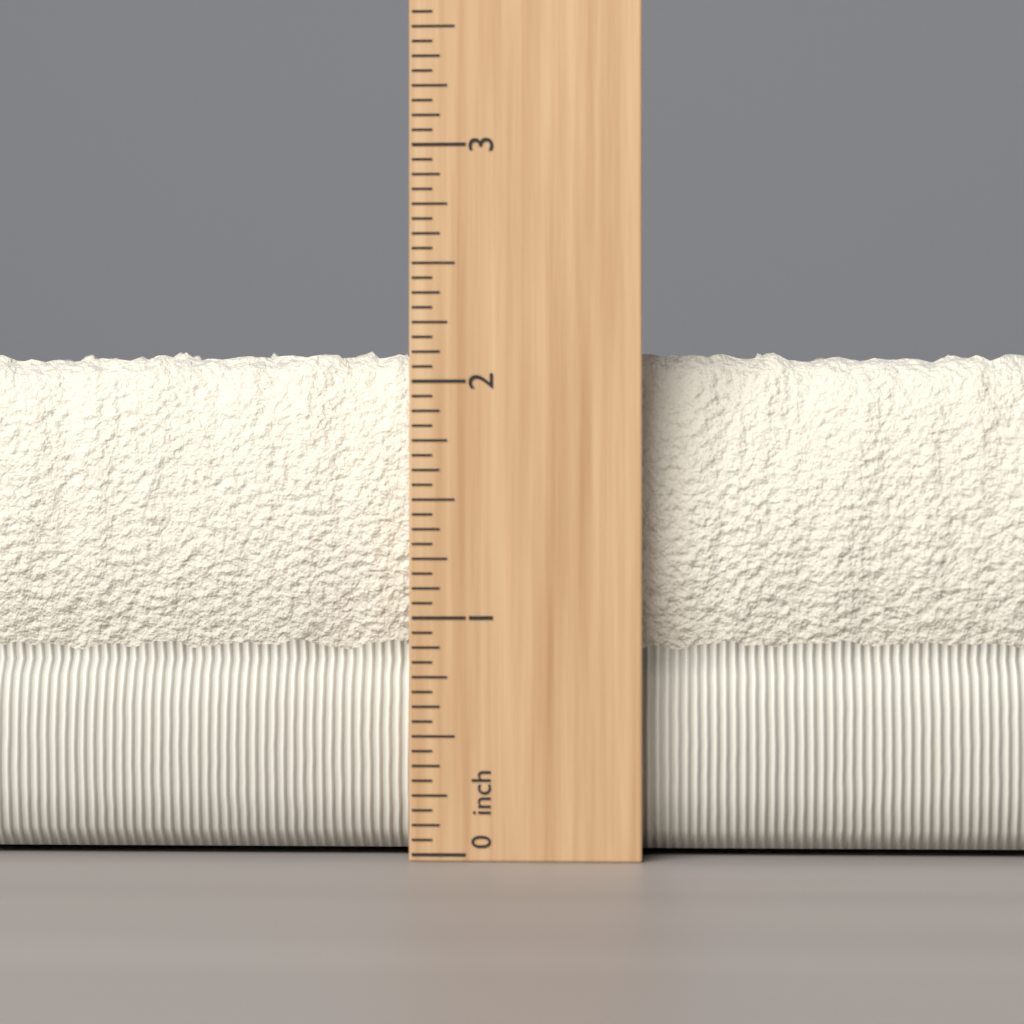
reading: 2.1875 inch
